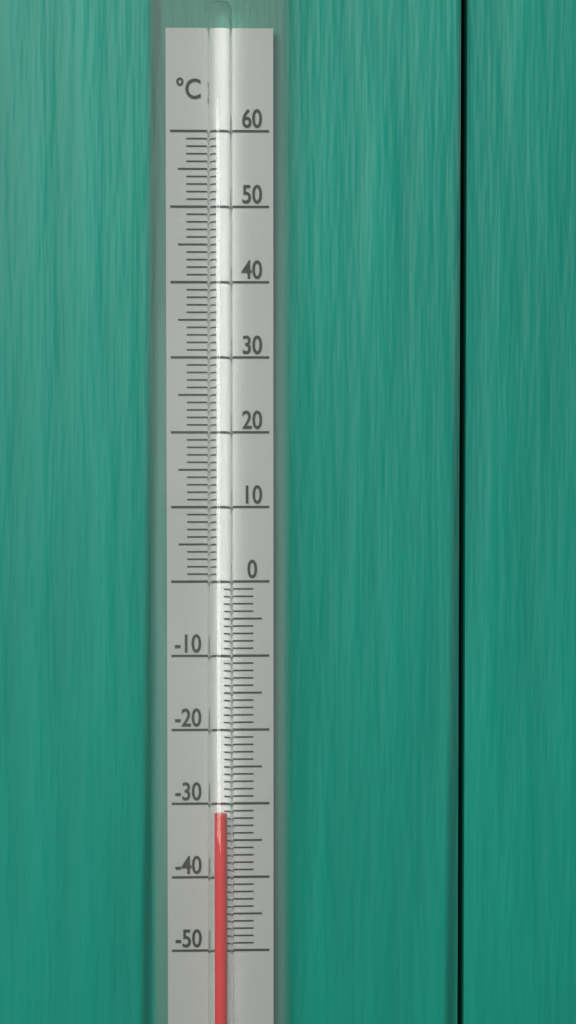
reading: -31 °C
